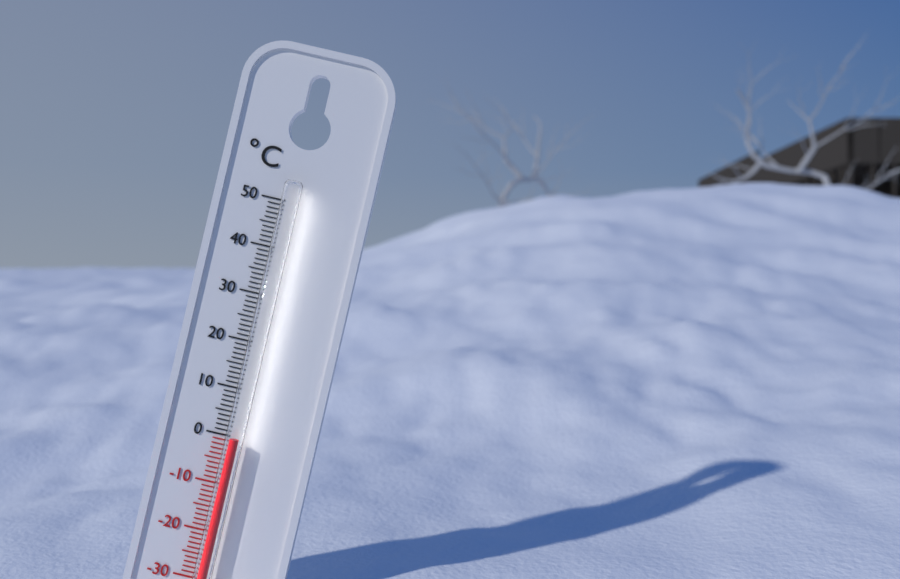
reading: 0 °C
